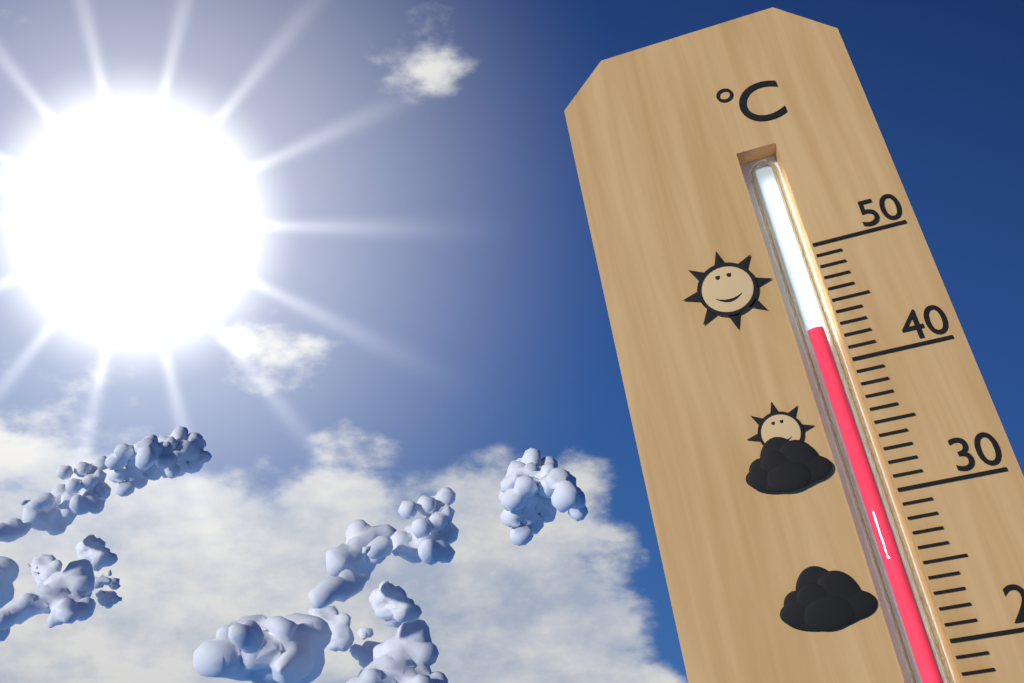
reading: 43 °C
